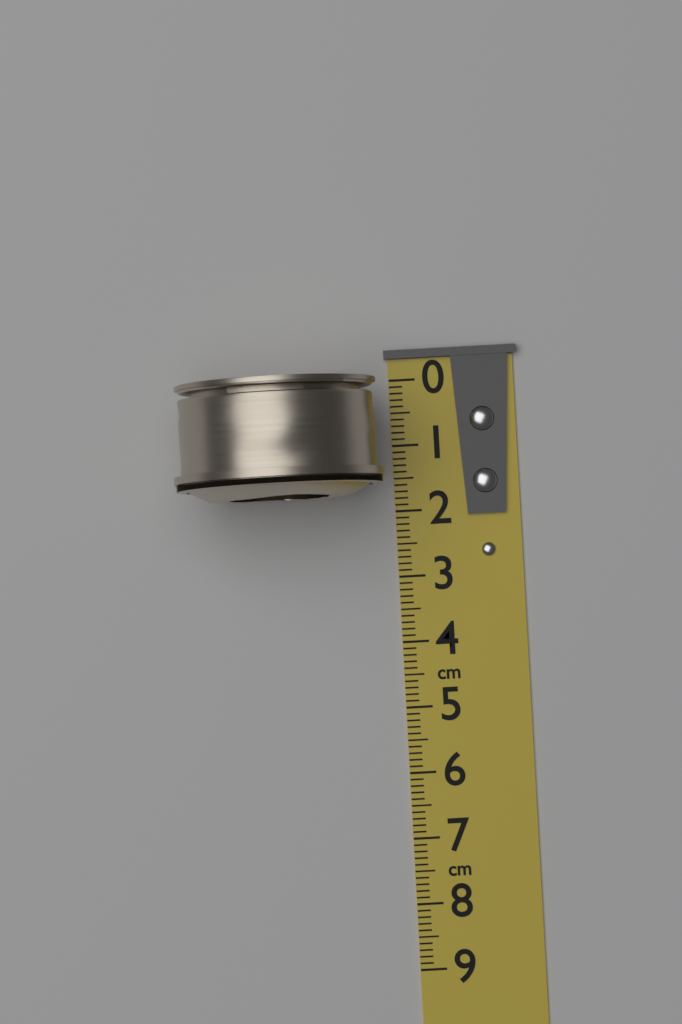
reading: 1.8 cm
